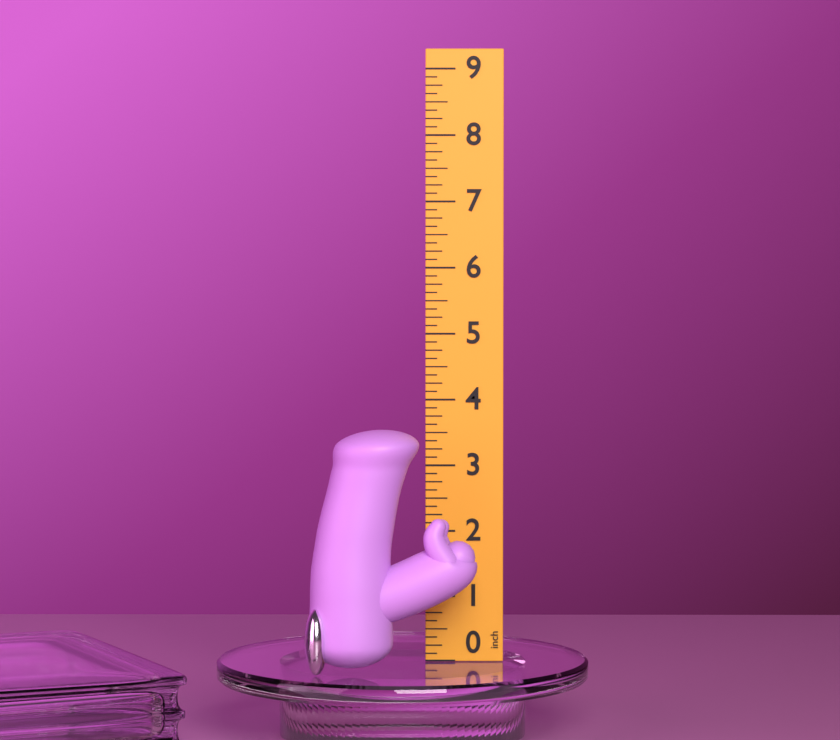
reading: 3.625 inch
